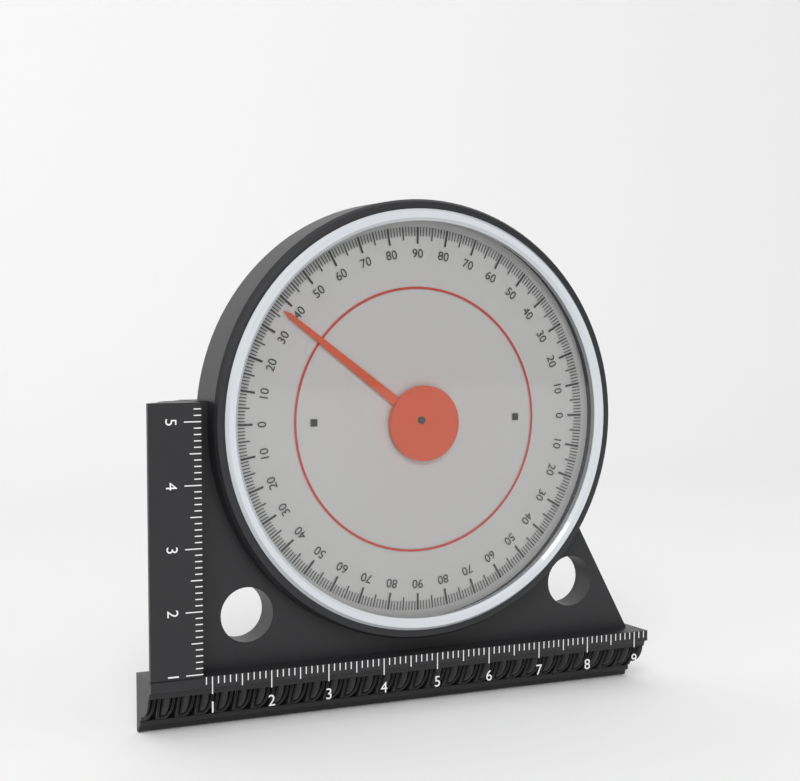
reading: 37 (no unit)
